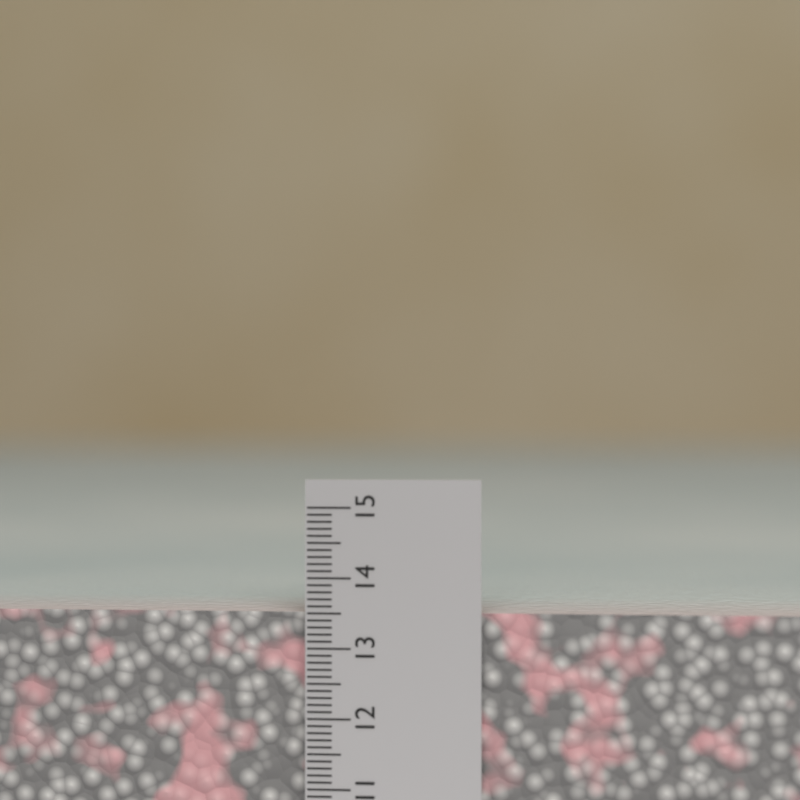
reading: 13.5 cm
